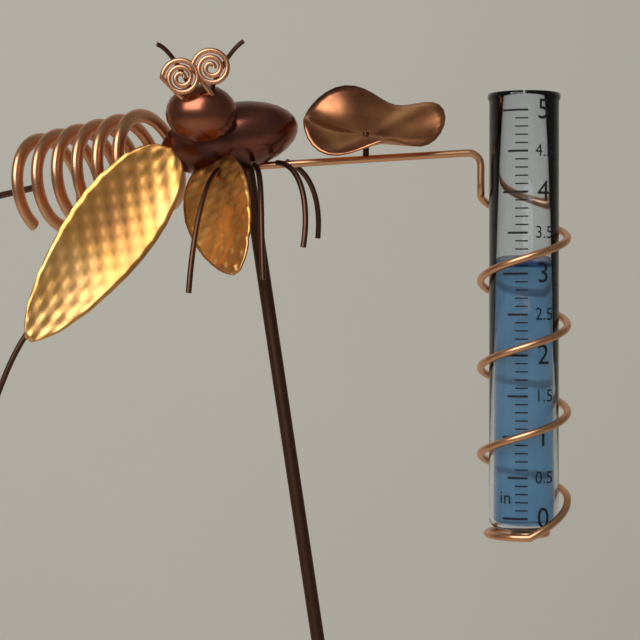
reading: 3.1 in
